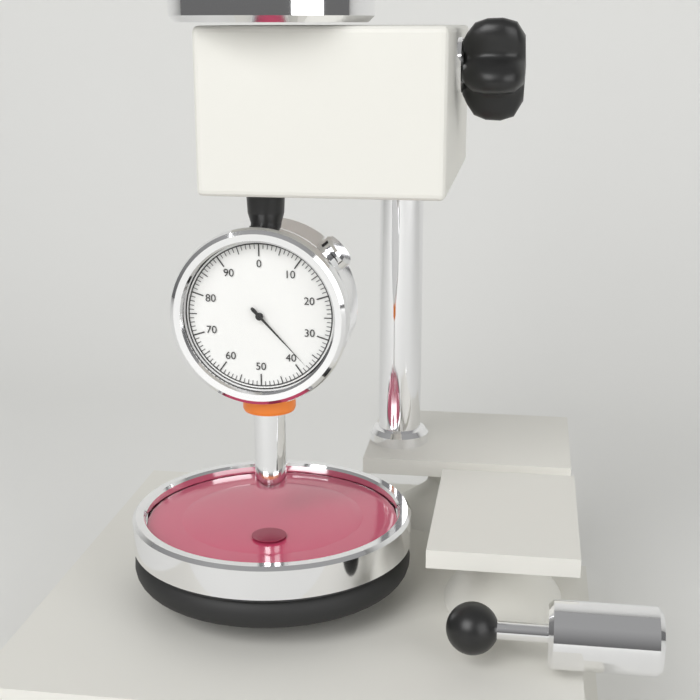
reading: 38 (no unit)
